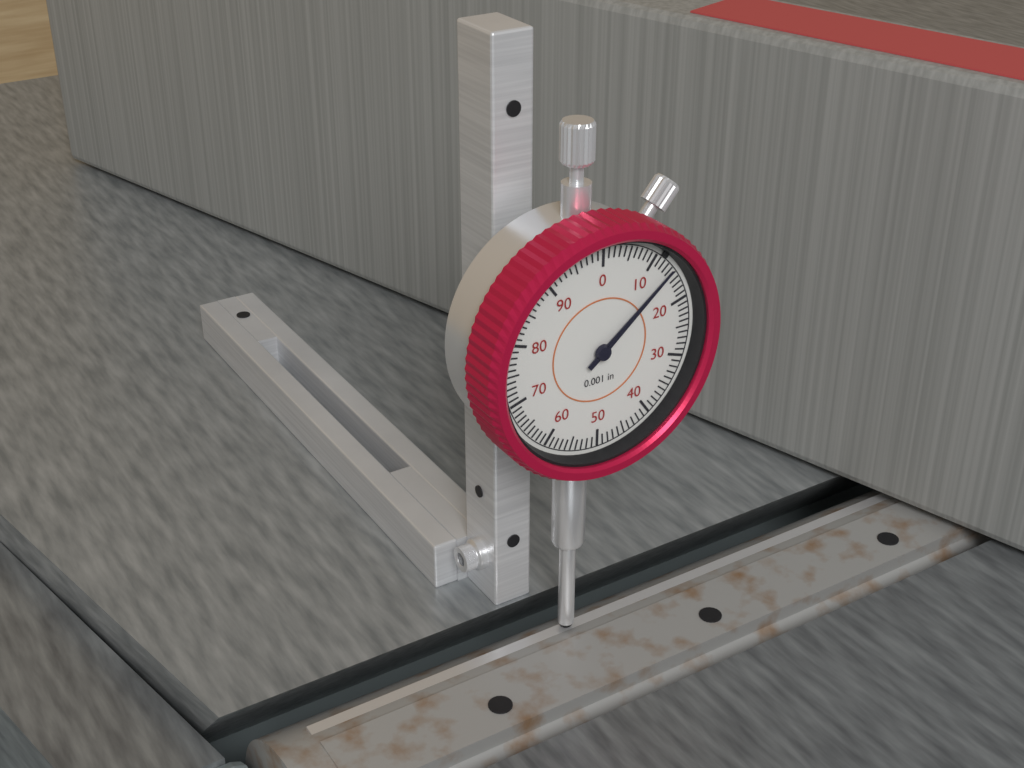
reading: 0.014 in
